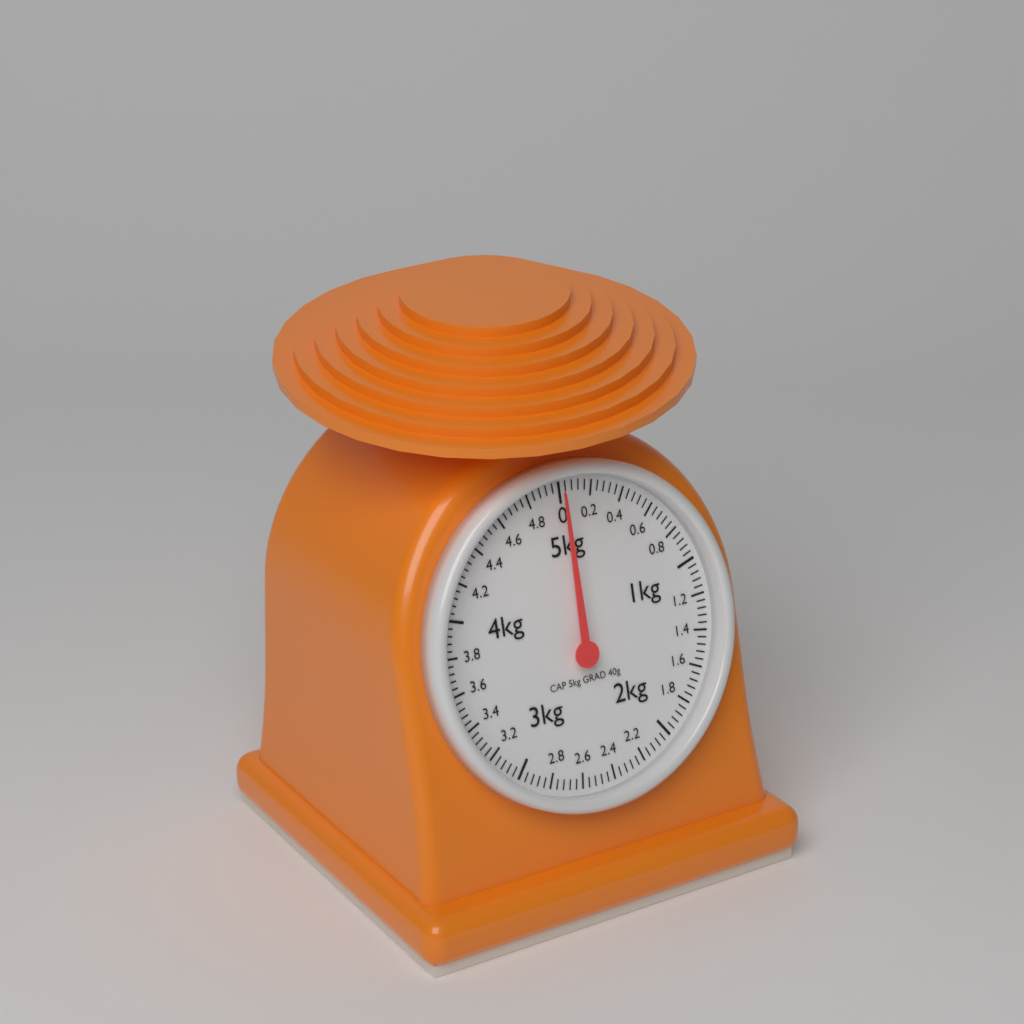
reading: 0.00 kg
